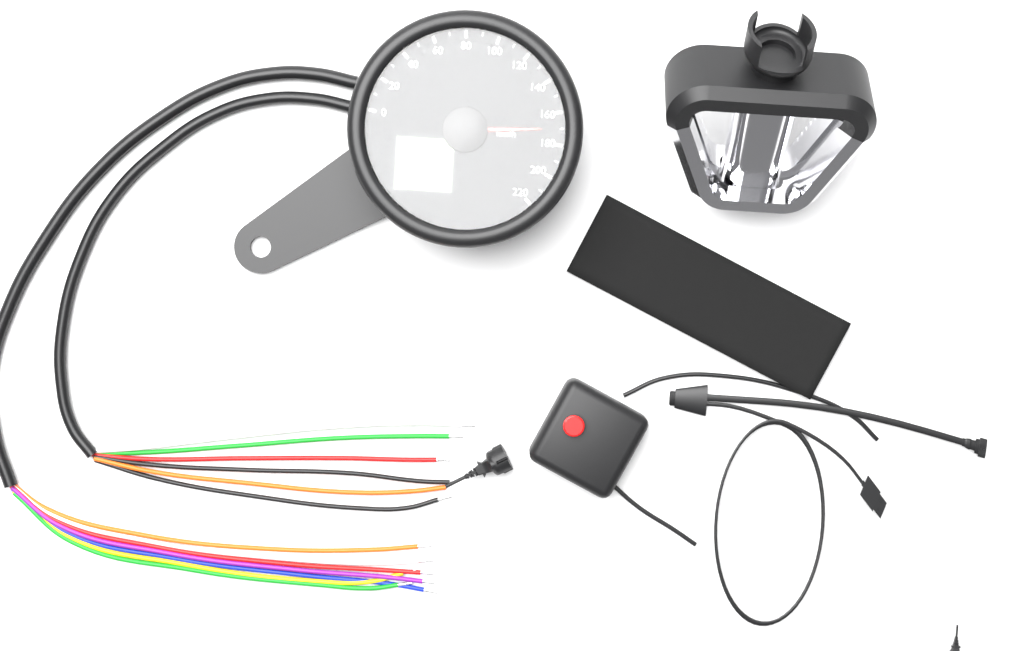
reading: 170 km/h
